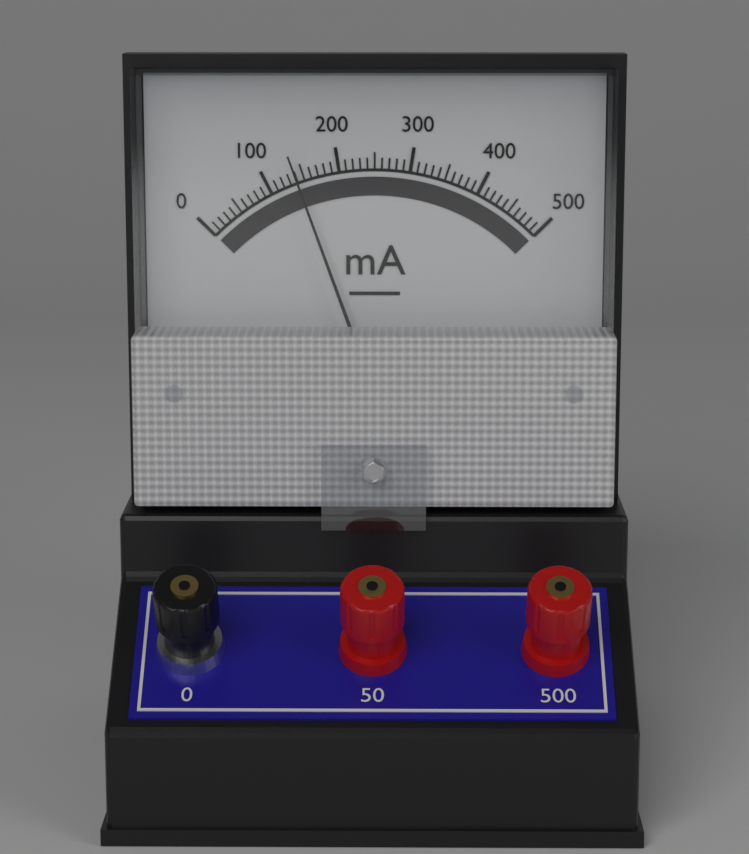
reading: 140 mA
